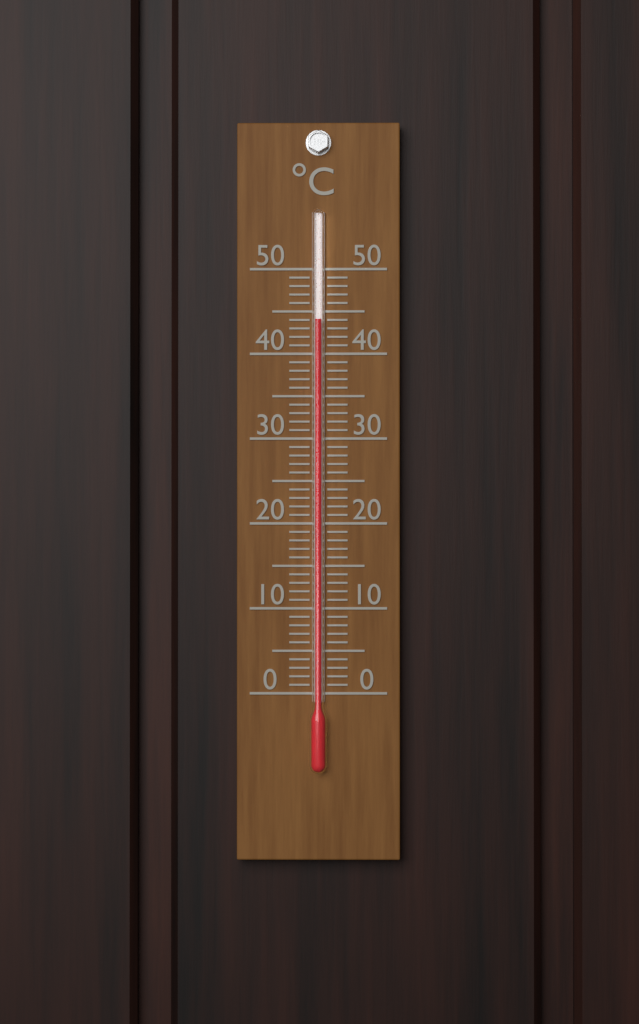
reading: 44 °C
